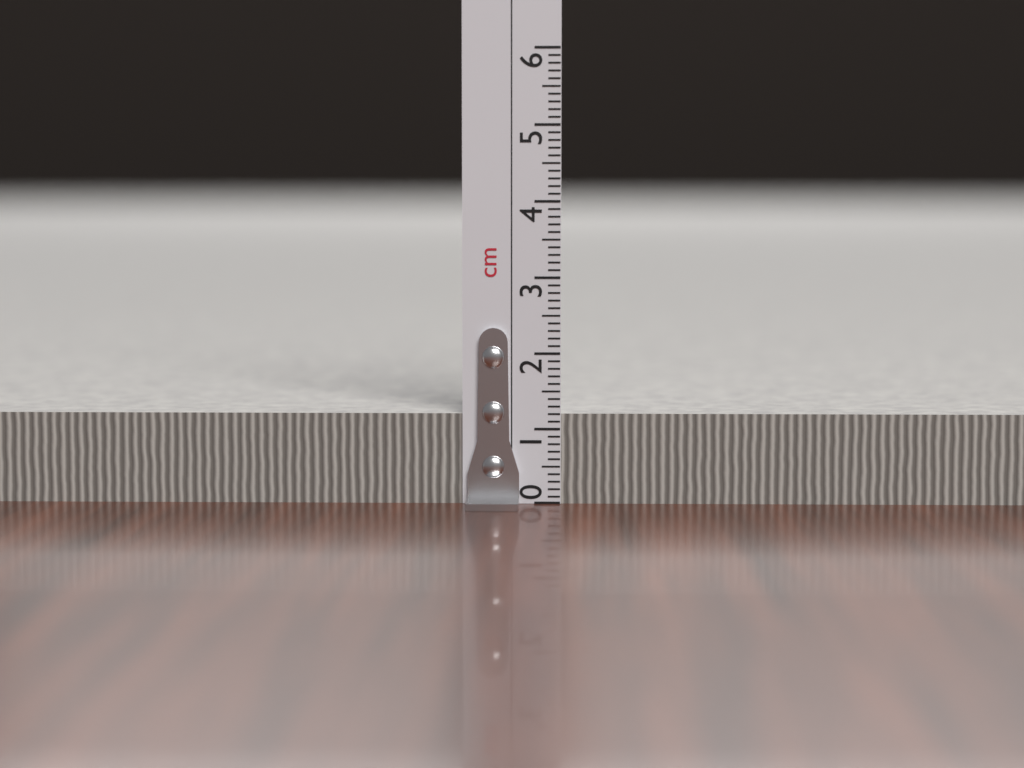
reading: 1.2 cm
